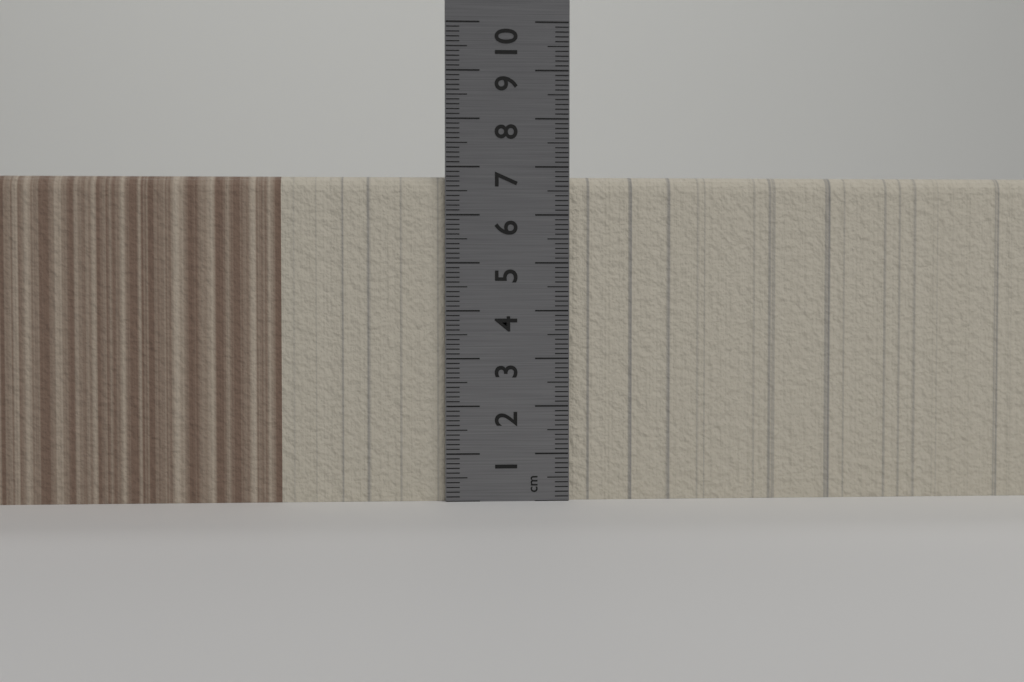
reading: 6.8 cm
